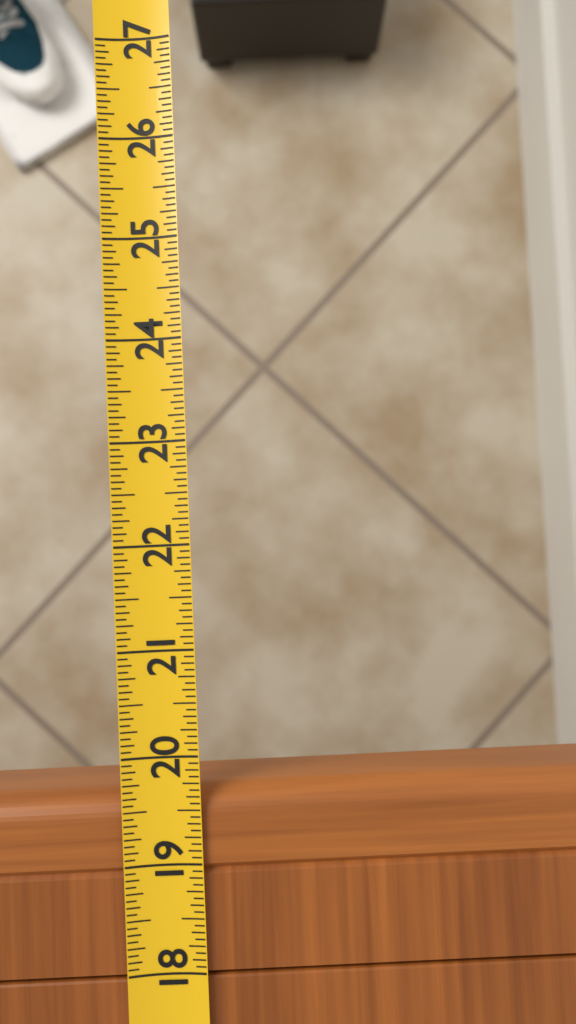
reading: 19.6875 (no unit)
